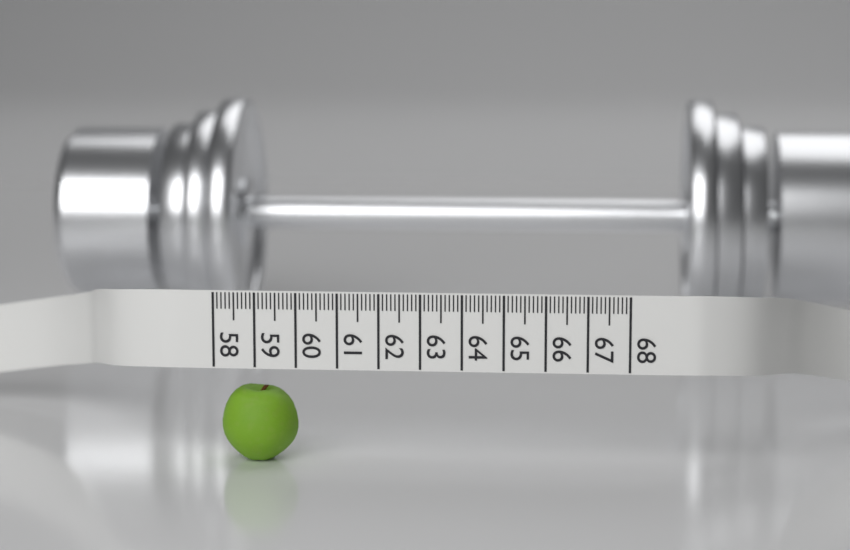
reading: 59.9 (no unit)
